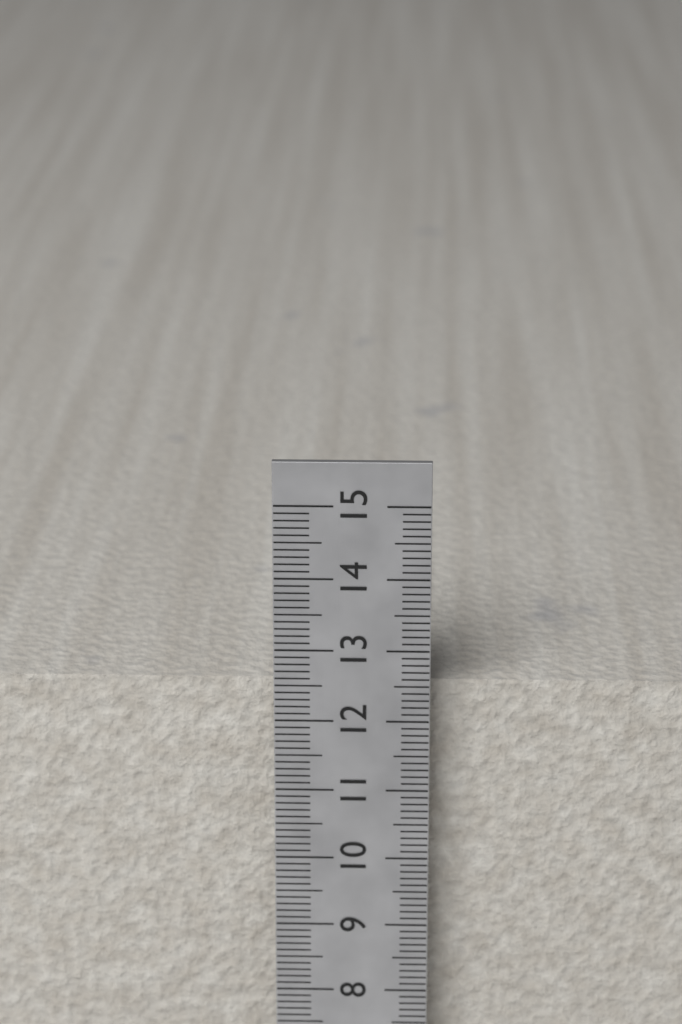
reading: 12.4 cm
